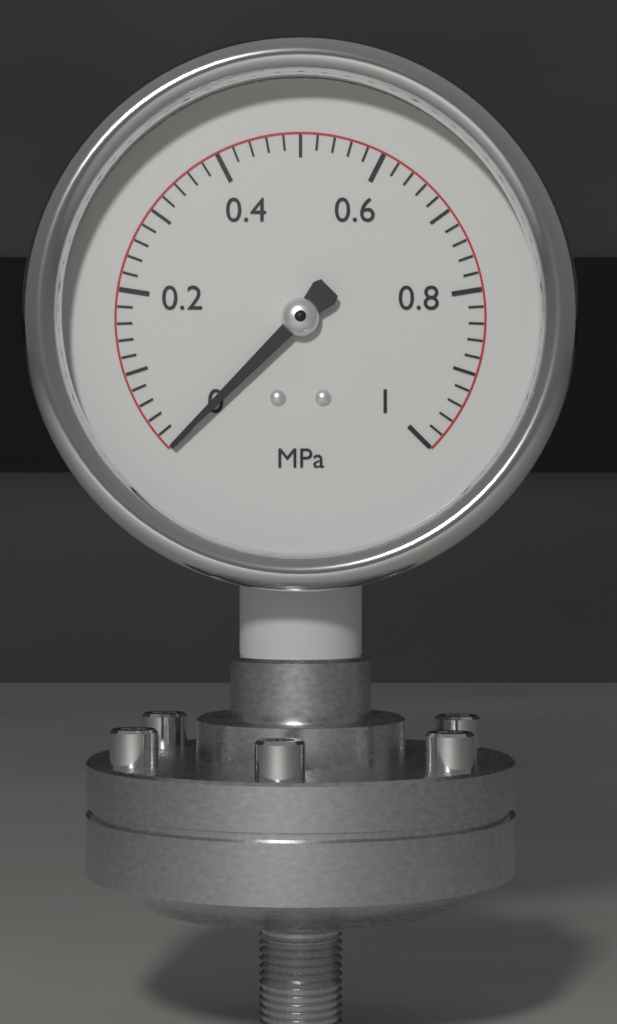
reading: 0.00 MPa
